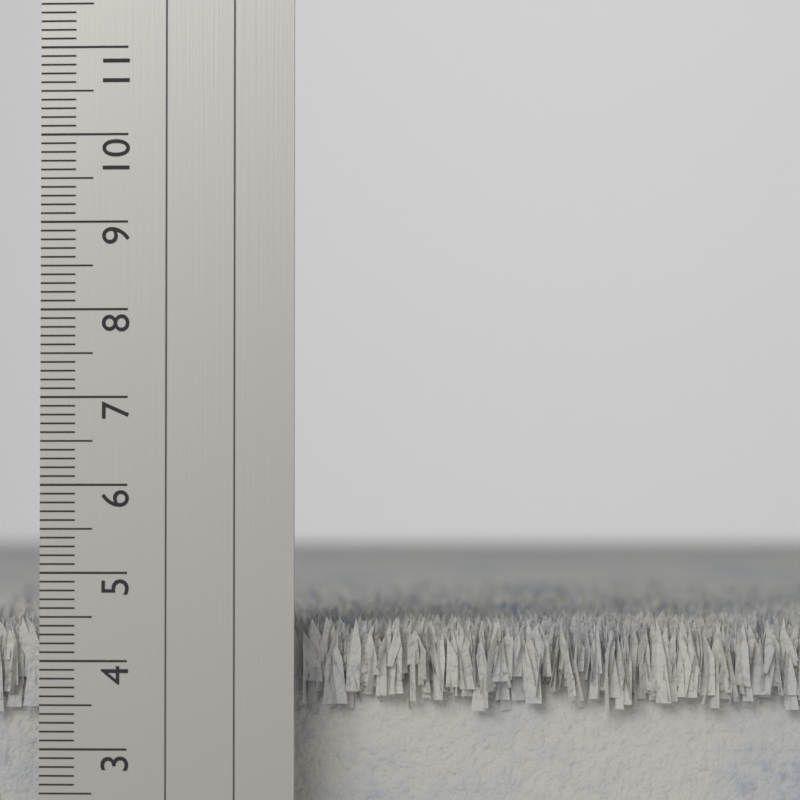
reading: 4.5 cm
